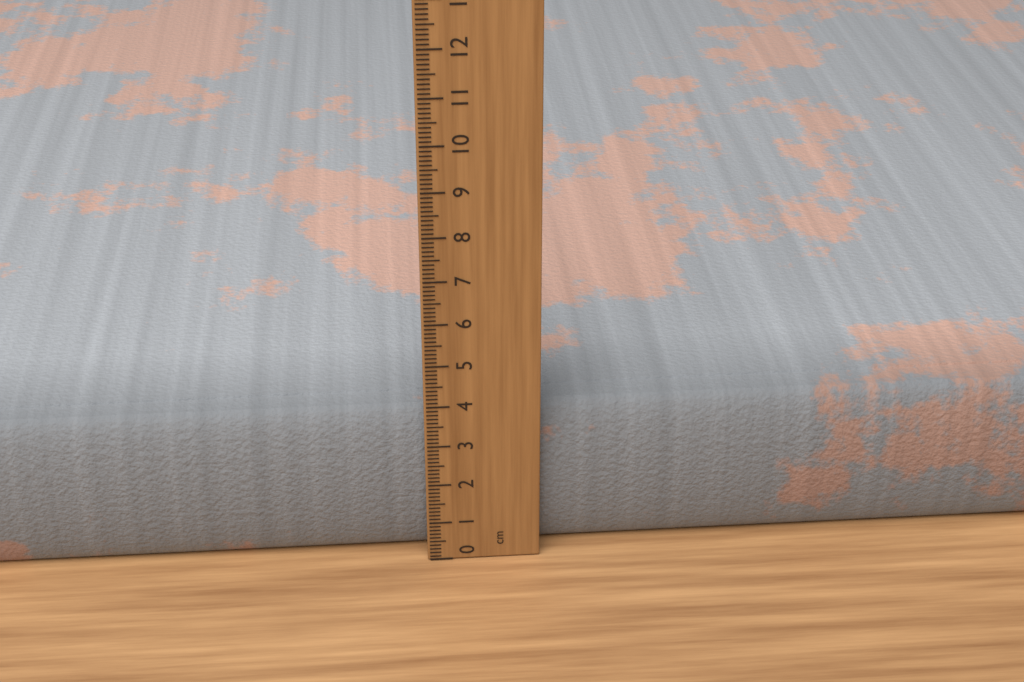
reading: 3.7 cm
